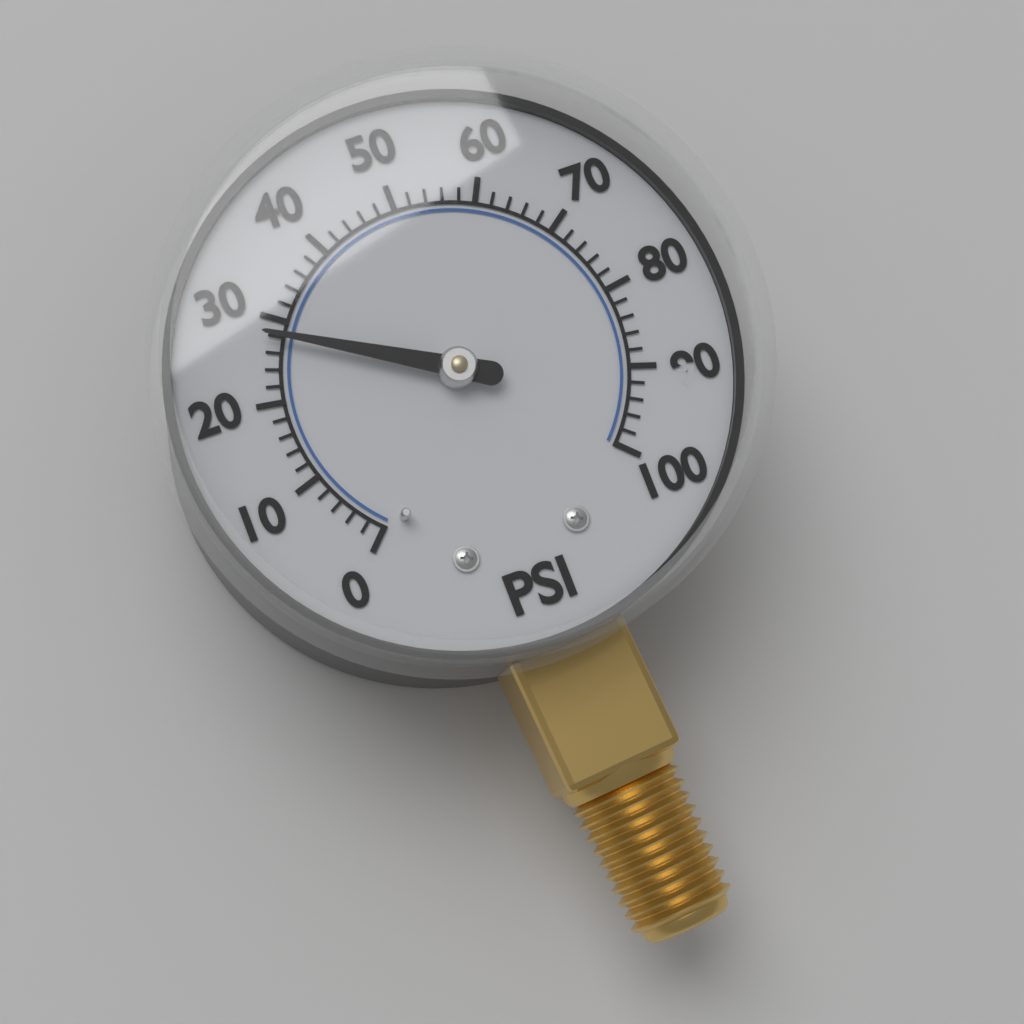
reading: 28 psi
